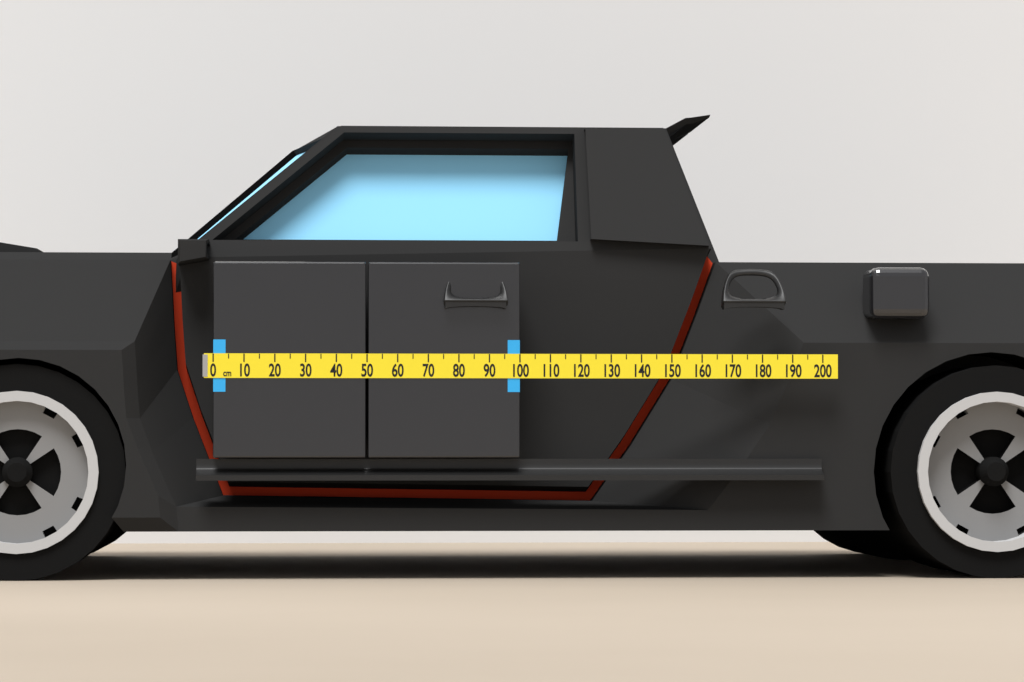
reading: 100 cm
